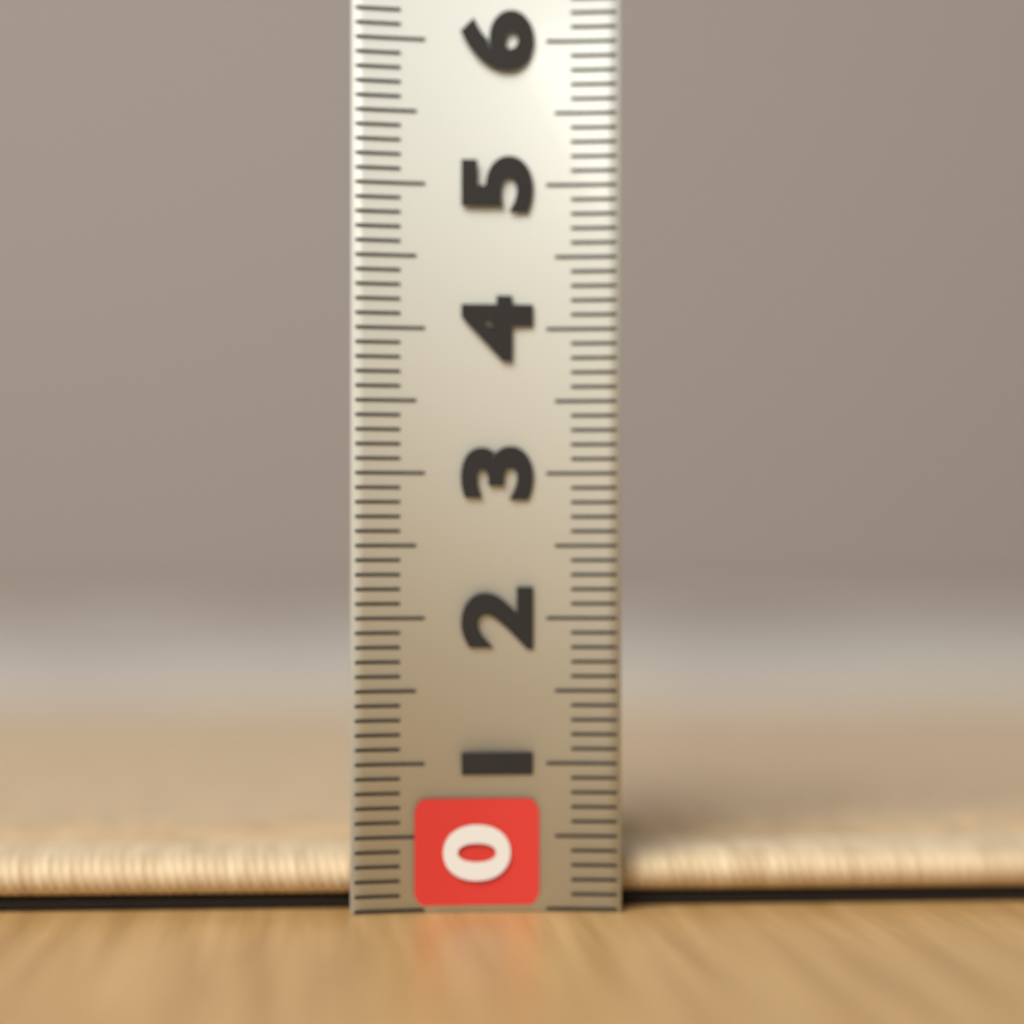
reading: 0.5 (no unit)
